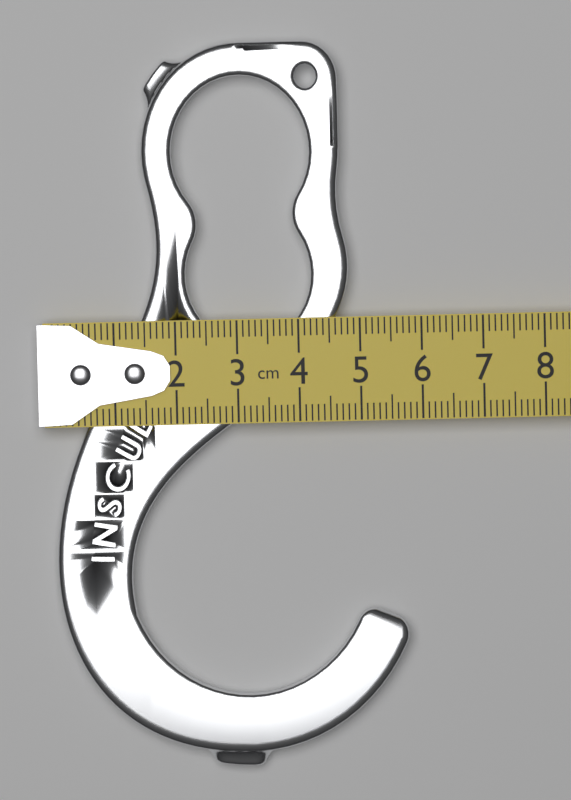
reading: 5.7 cm
